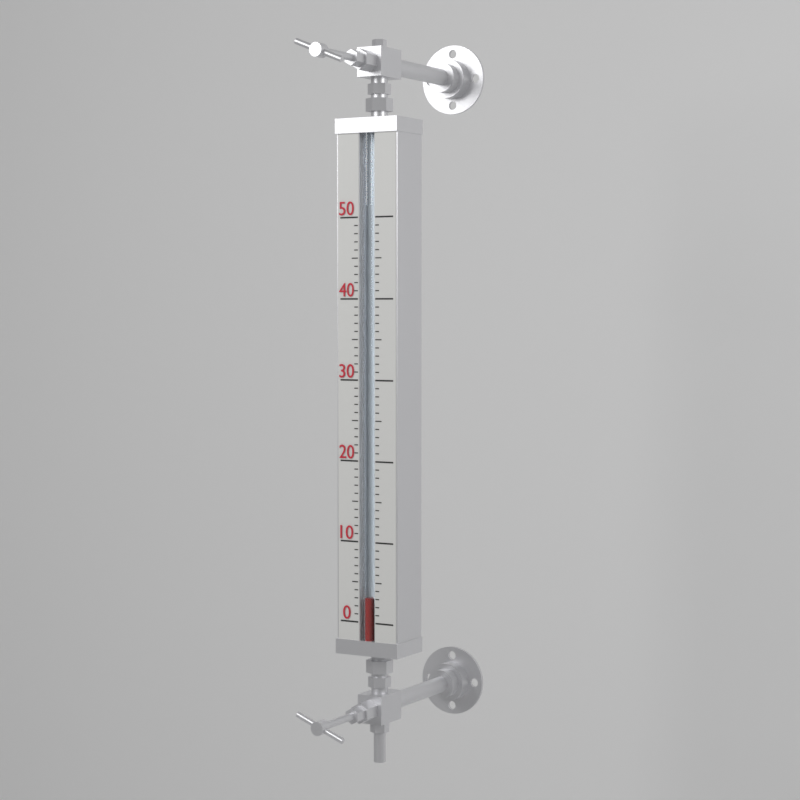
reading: 3 (no unit)
